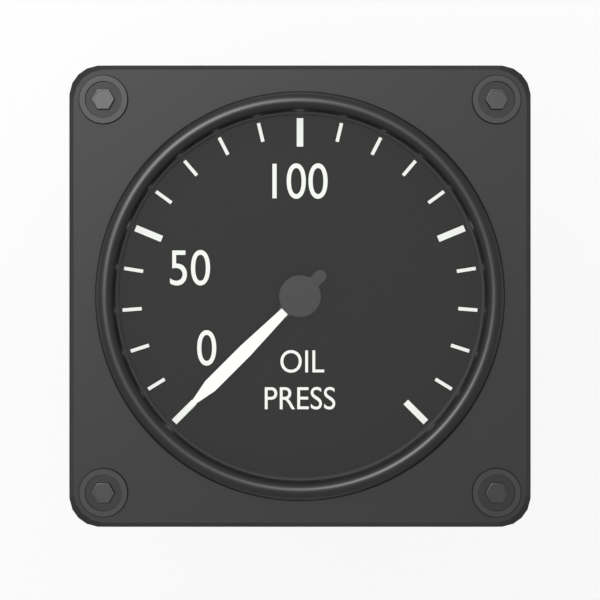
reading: 0 (no unit)
